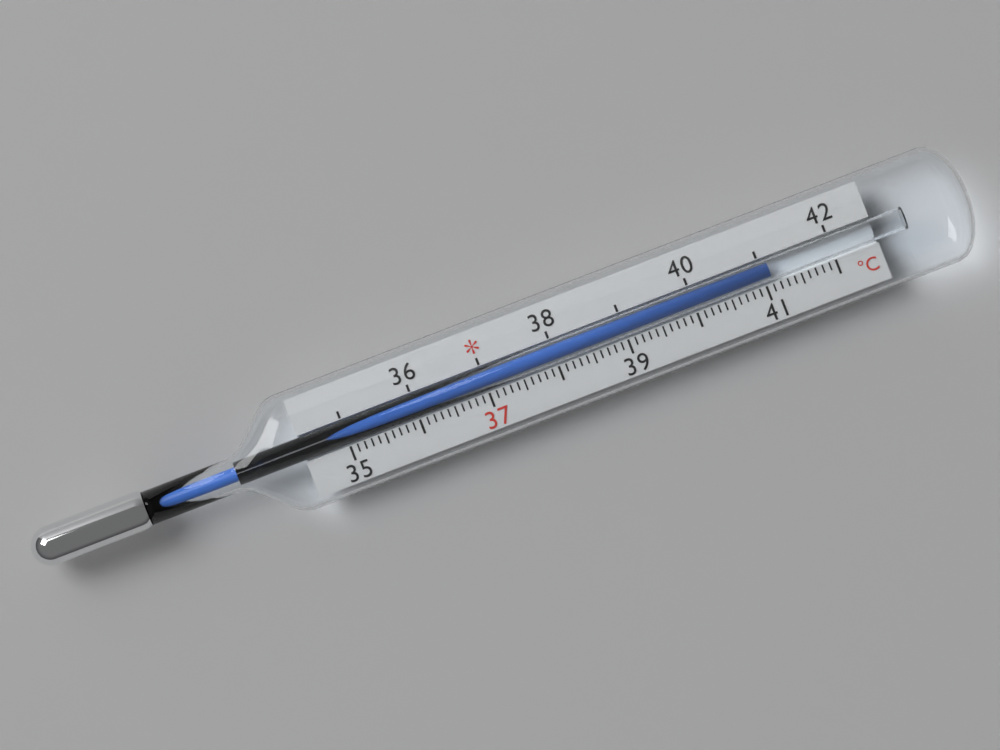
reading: 41.1 °C
